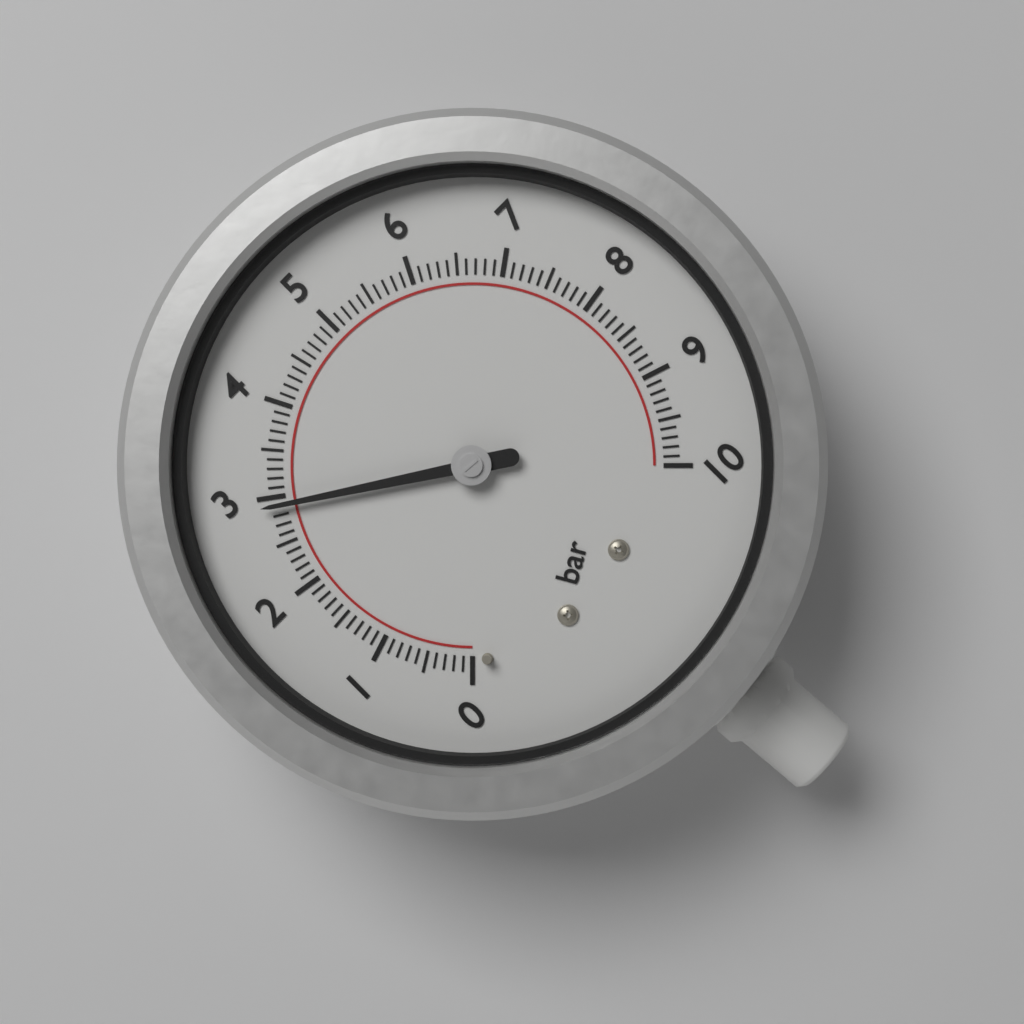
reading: 2.9 bar
